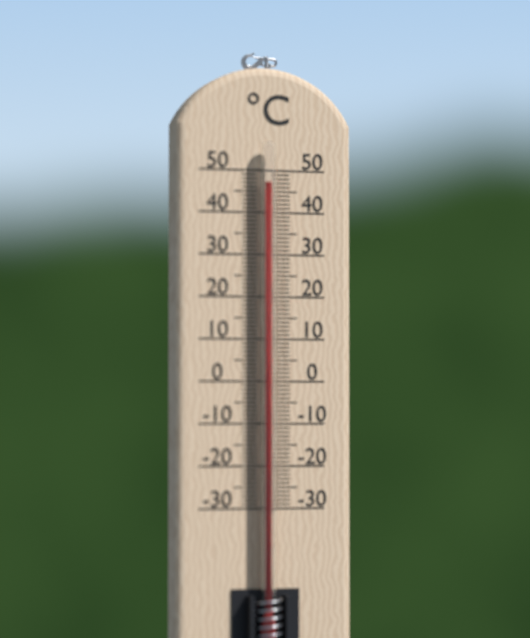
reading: 47 °C
